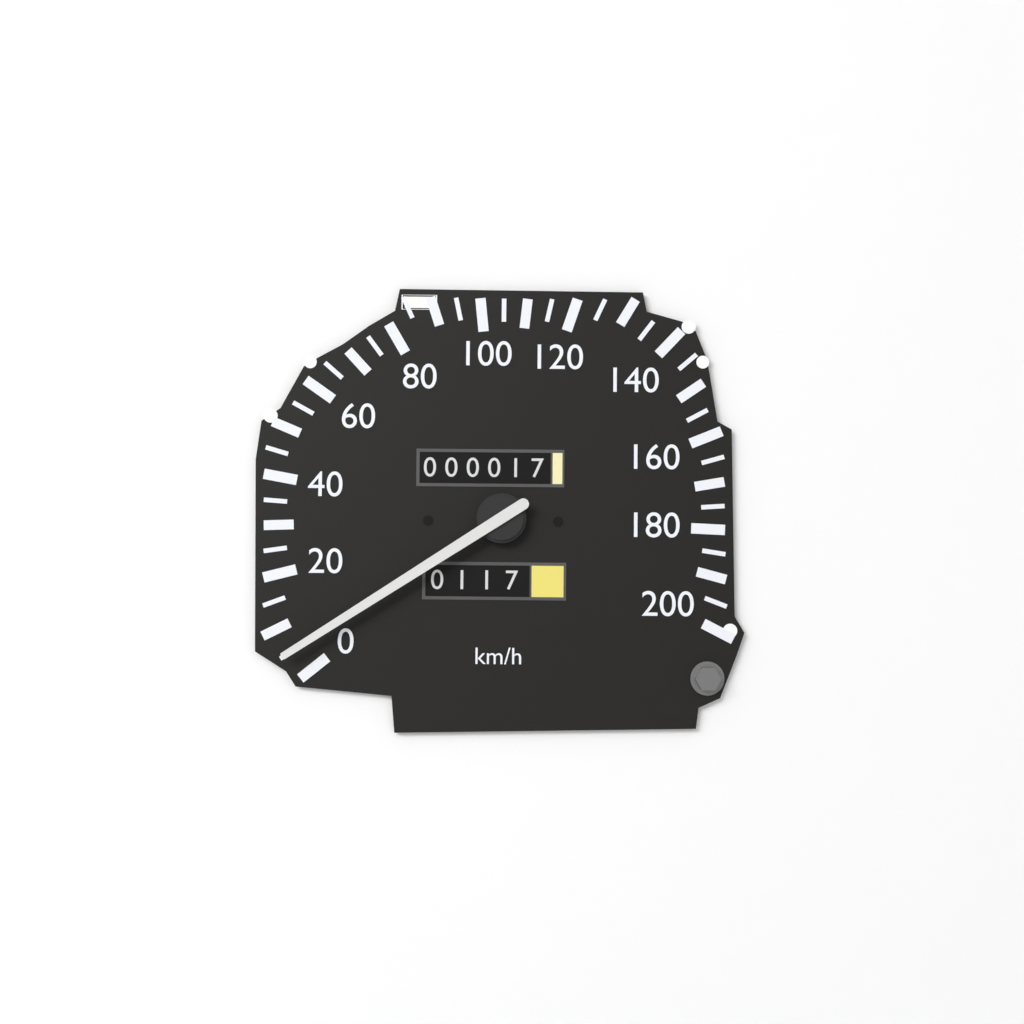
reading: 5 km/h
